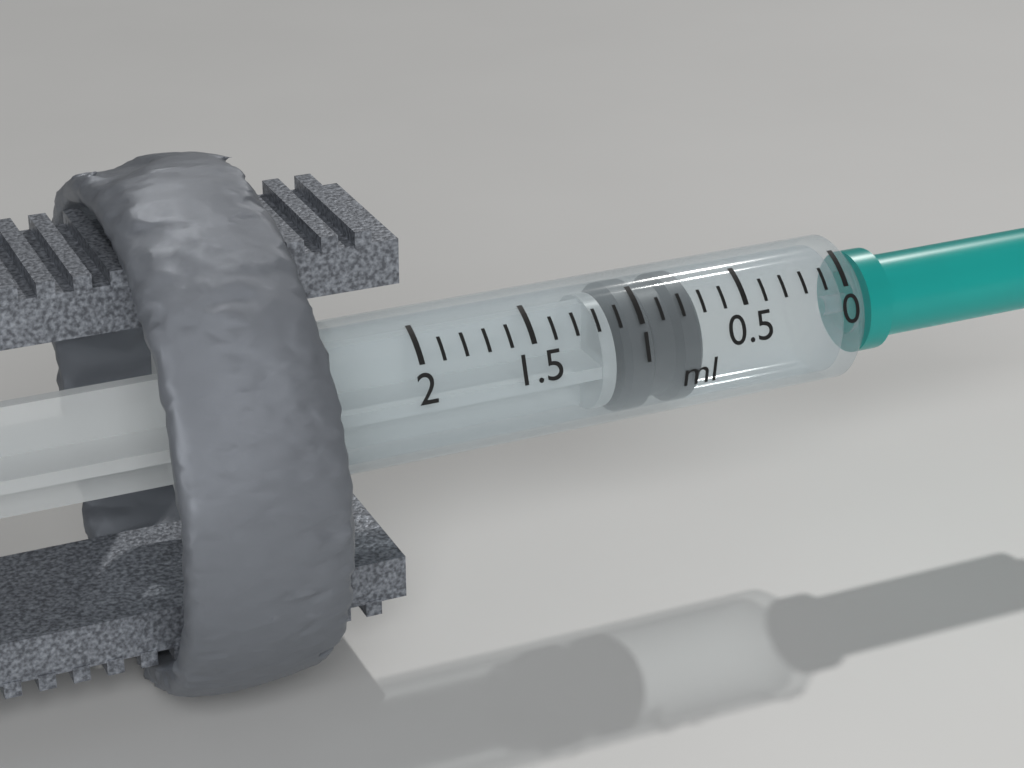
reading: 0.7 ml
